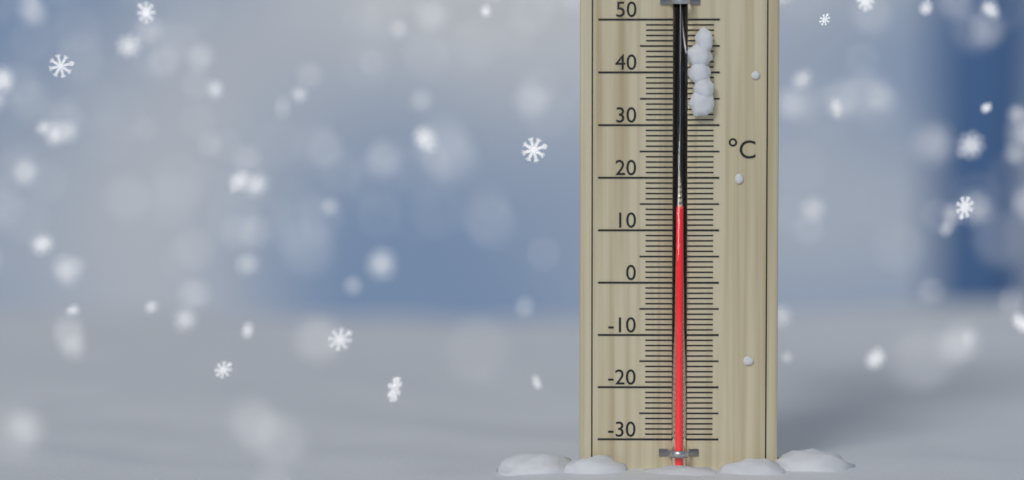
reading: 14 °C
